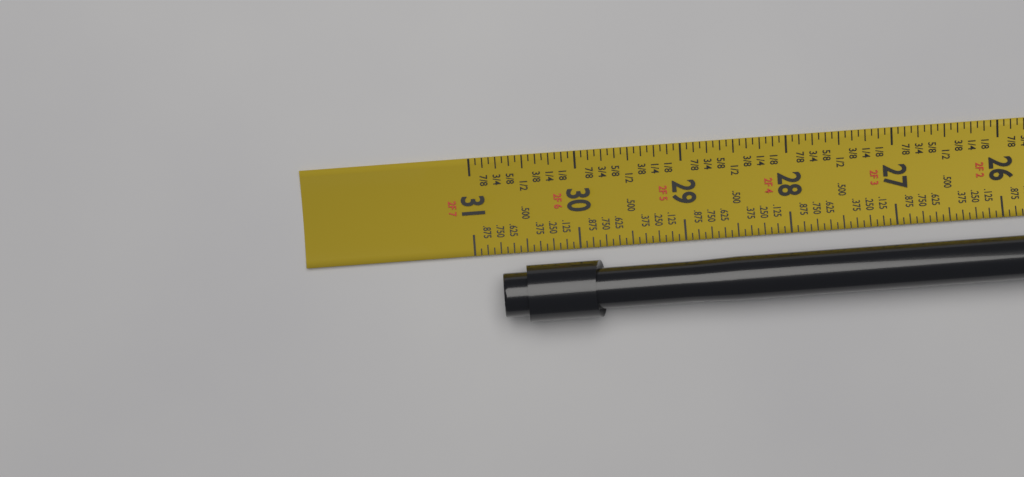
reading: 30.7500 in
